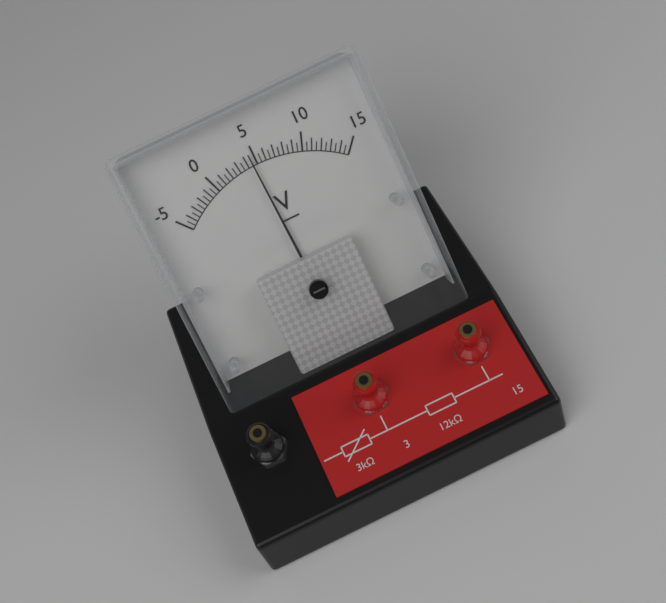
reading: 4.5 V
